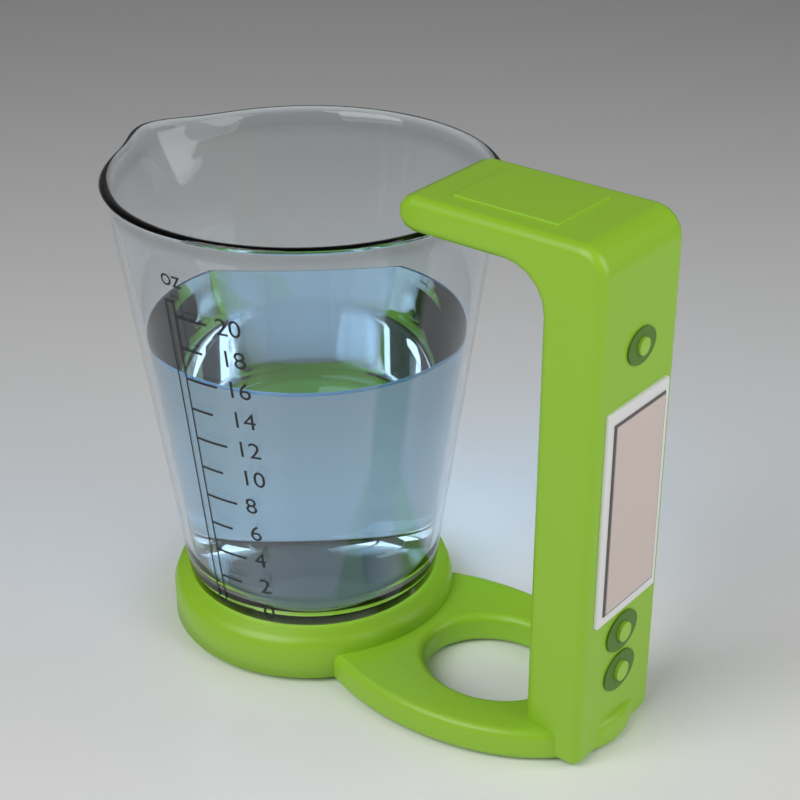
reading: 16 oz
